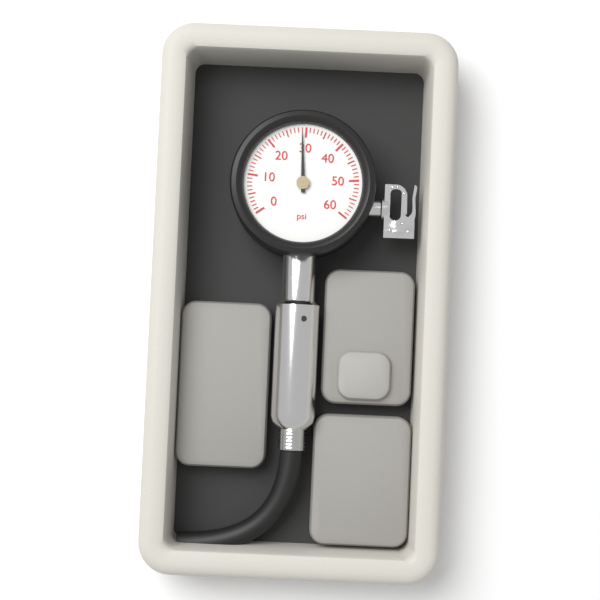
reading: 29 psi
